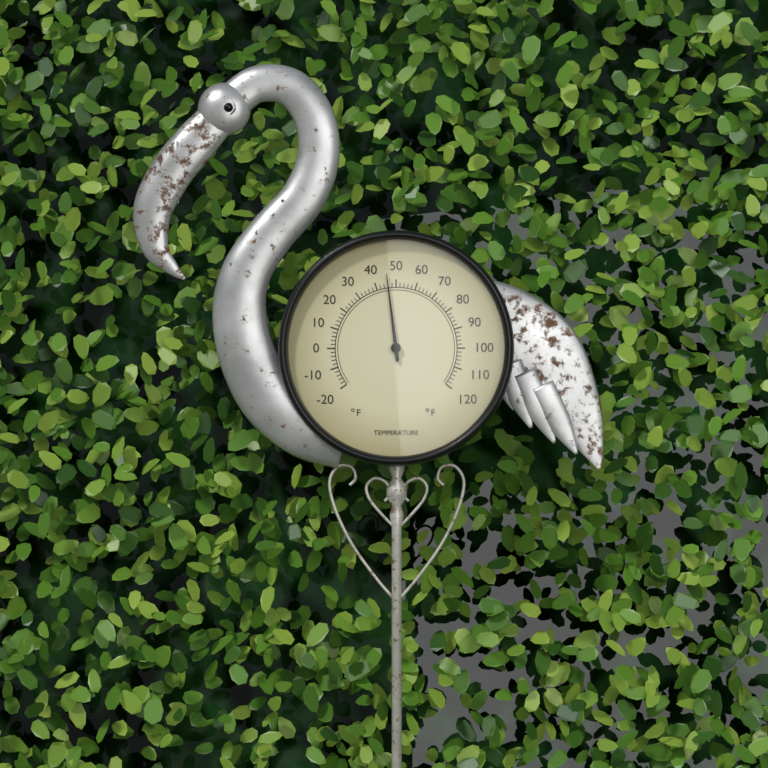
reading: 46 °F
